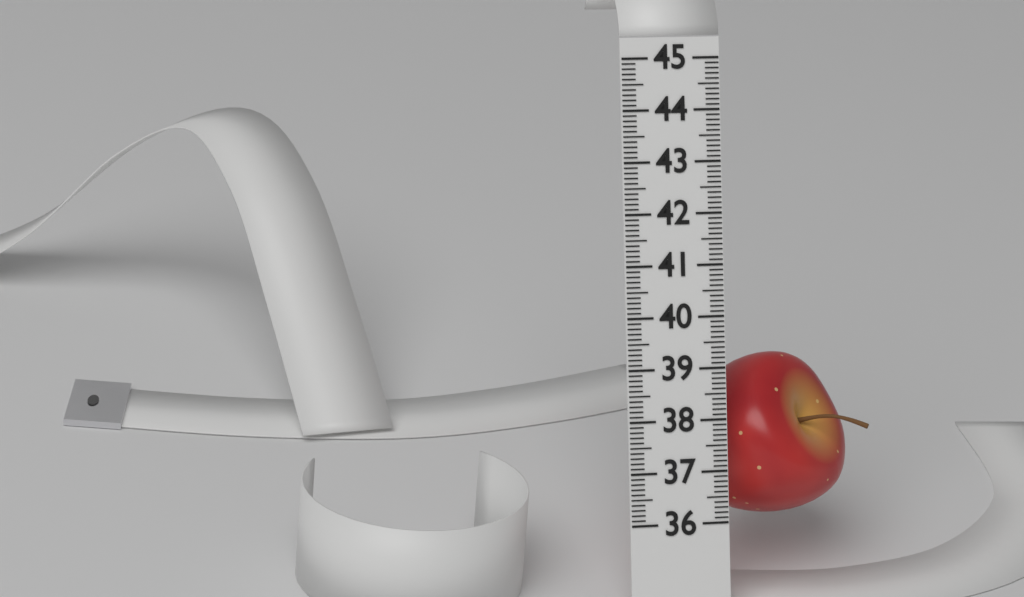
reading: 39.2 (no unit)
